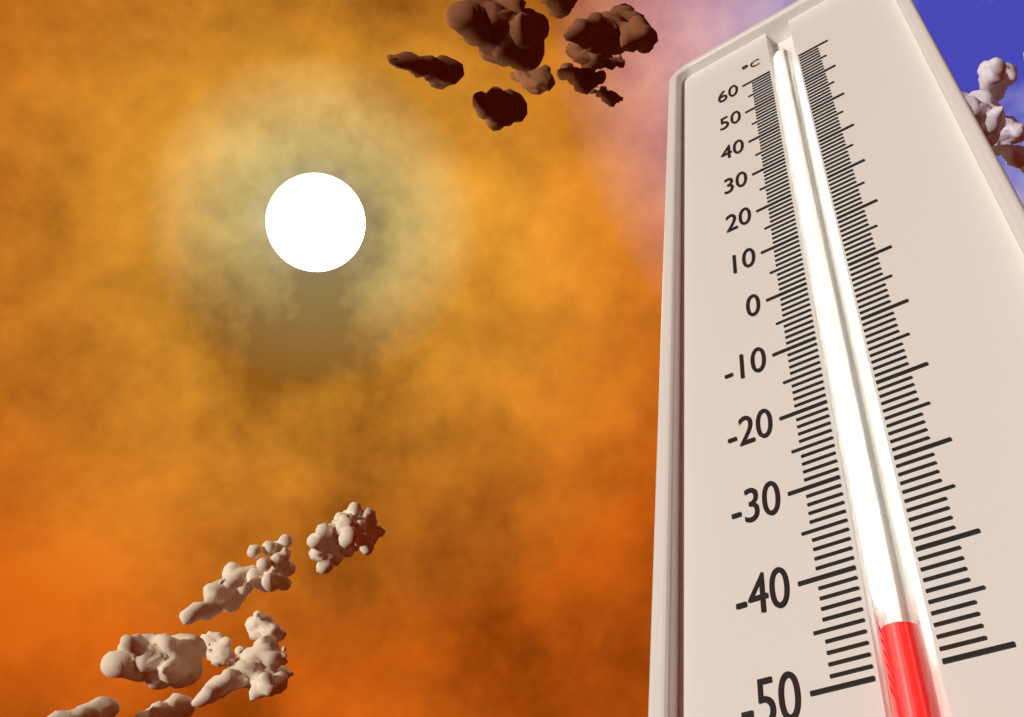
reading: -47 °C
